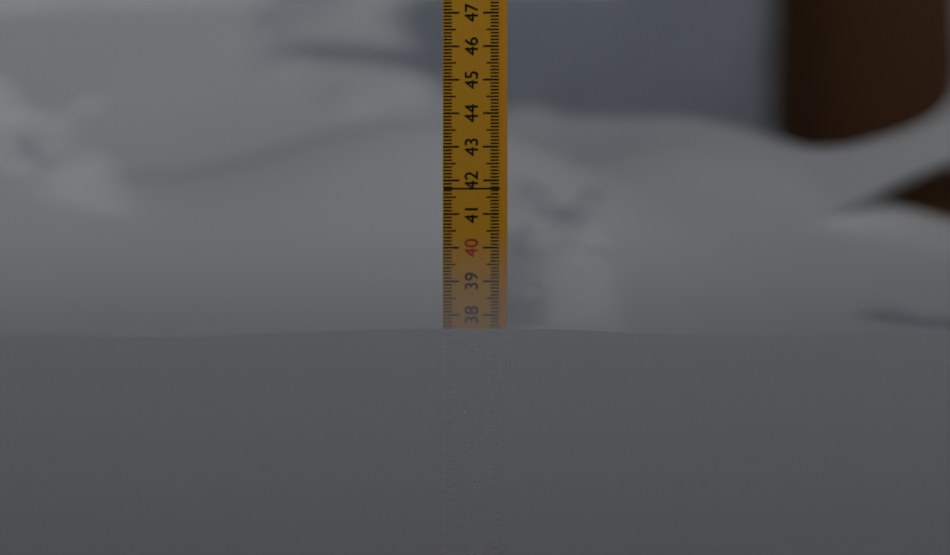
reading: 37.6 (no unit)
